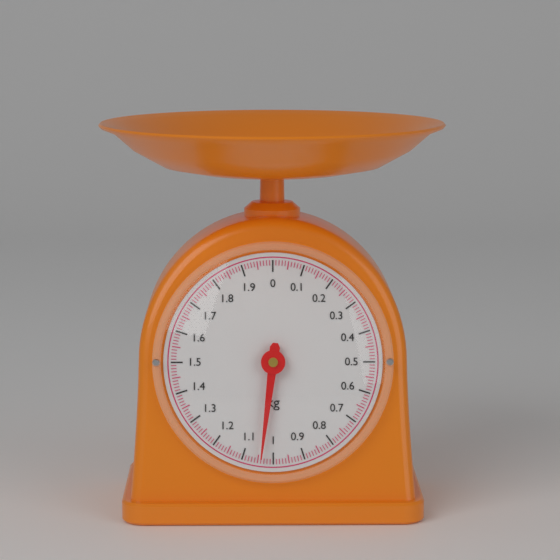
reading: 1.04 kg
